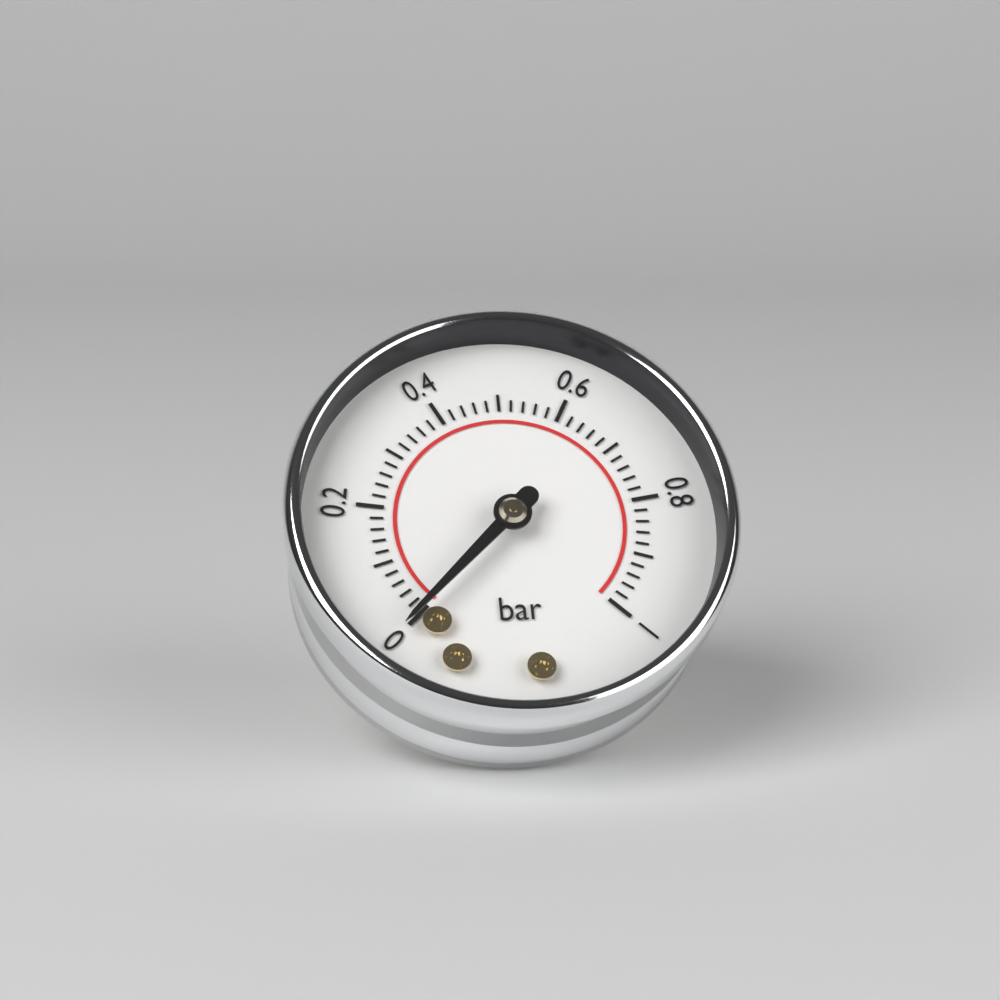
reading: 0.00 bar
